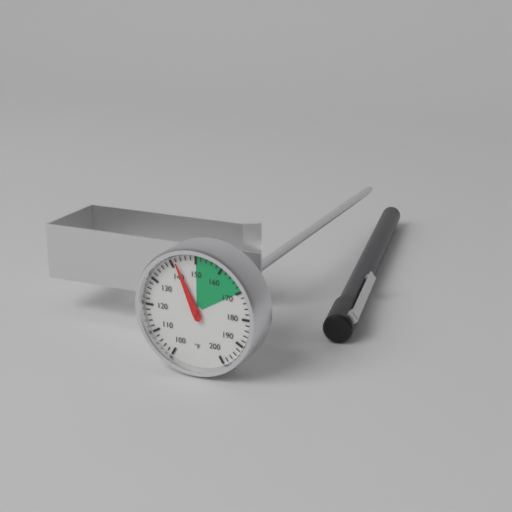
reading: 142 °F
